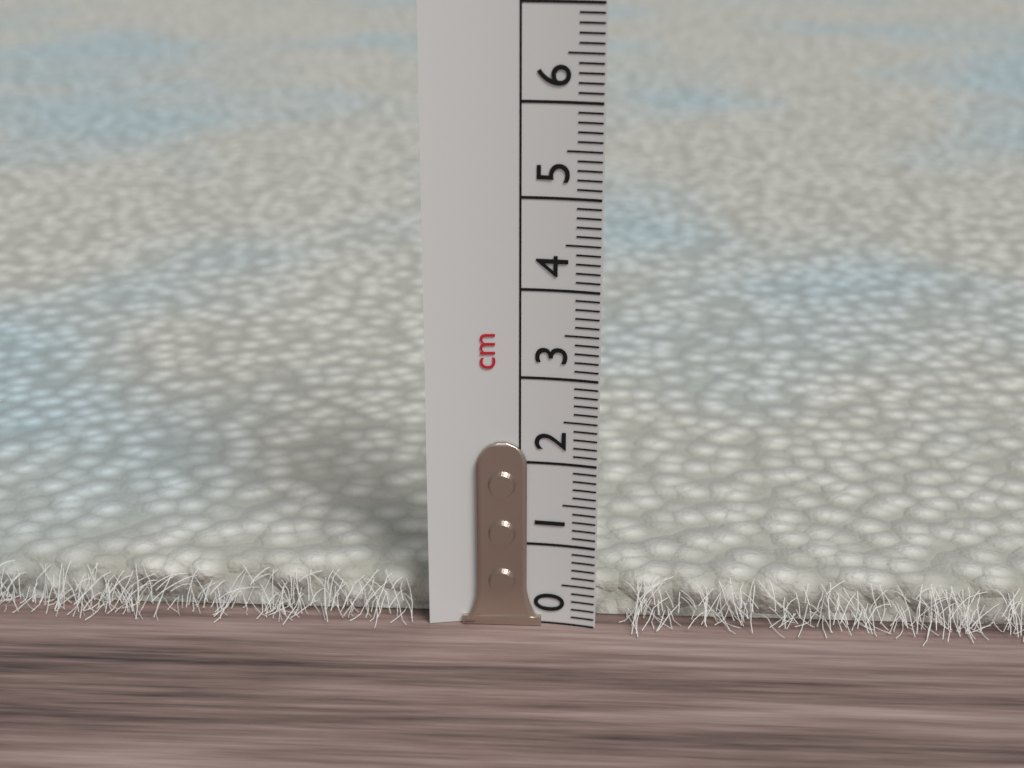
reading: 0.5 cm
